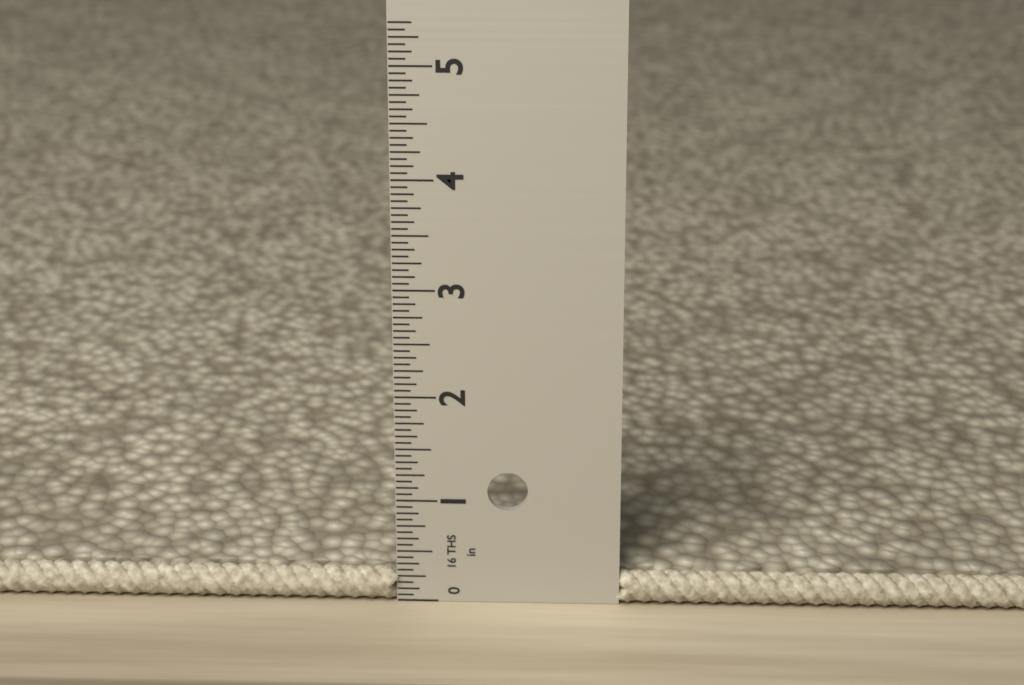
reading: 0.3125 in
